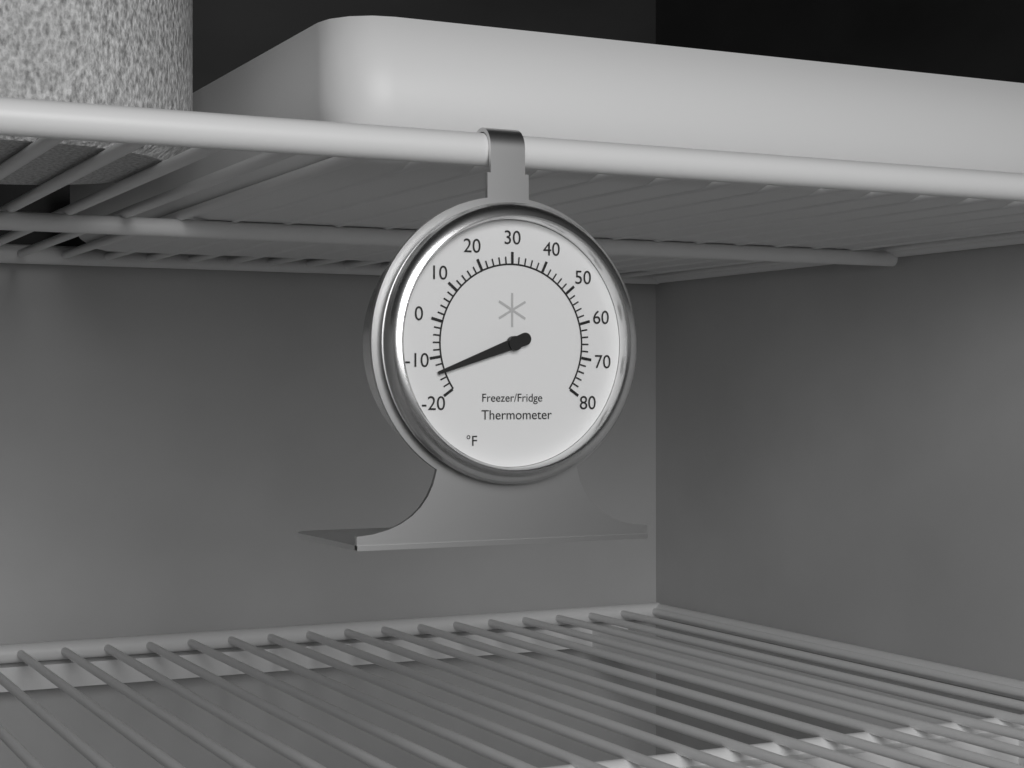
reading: -14 °F
